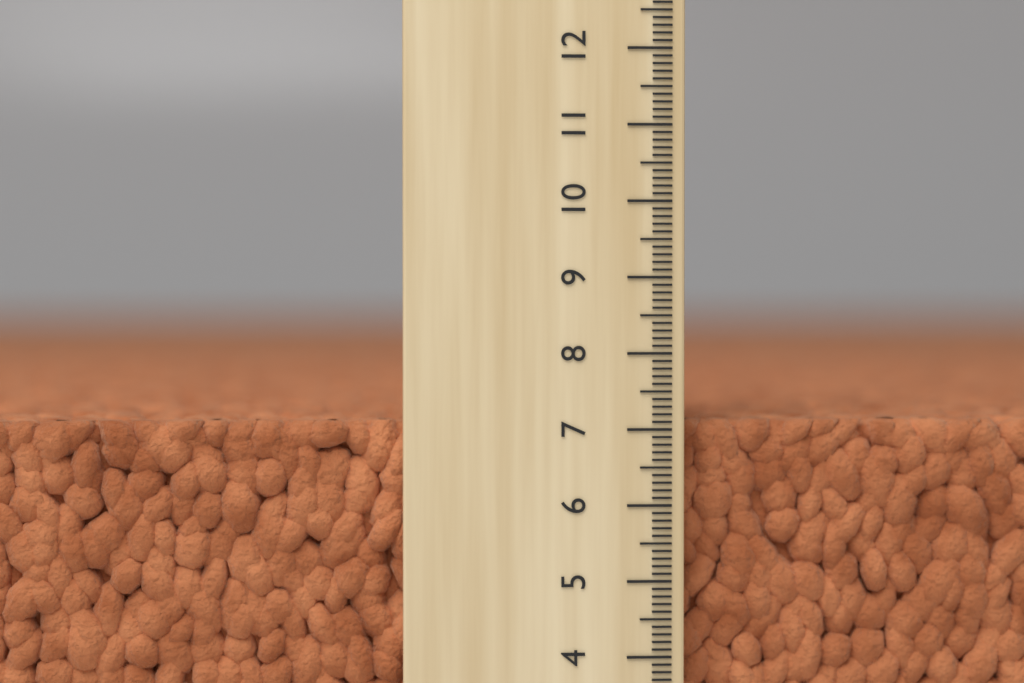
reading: 7.1 (no unit)
